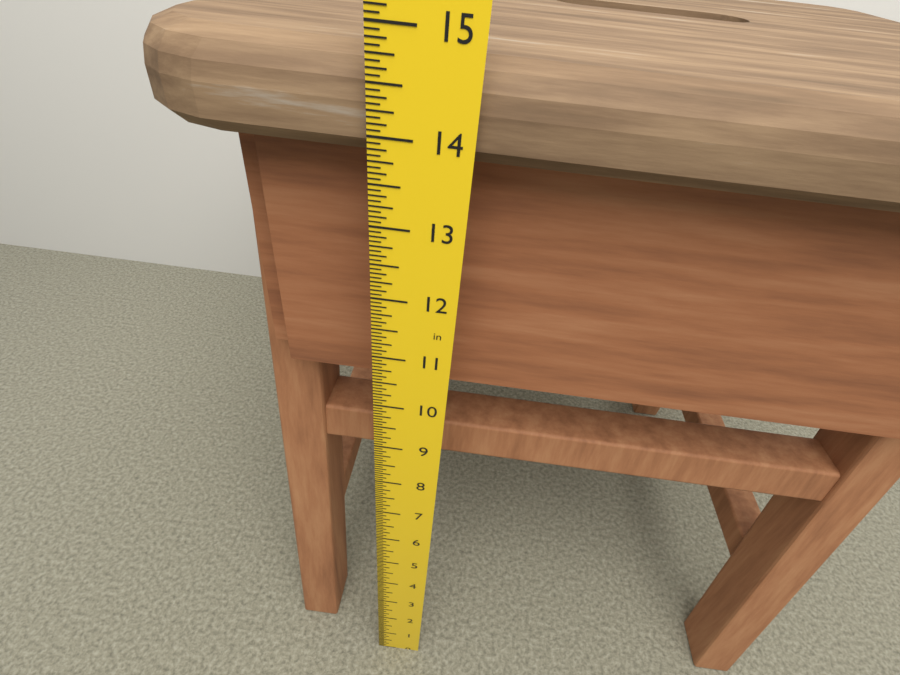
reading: 14.7500 in
